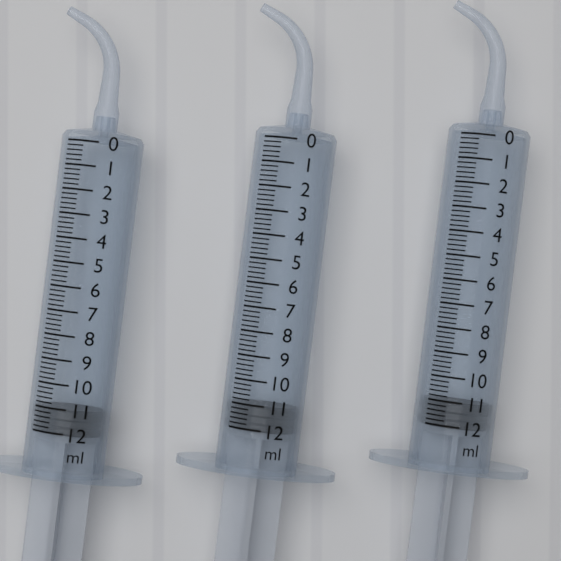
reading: 11.0 ml
